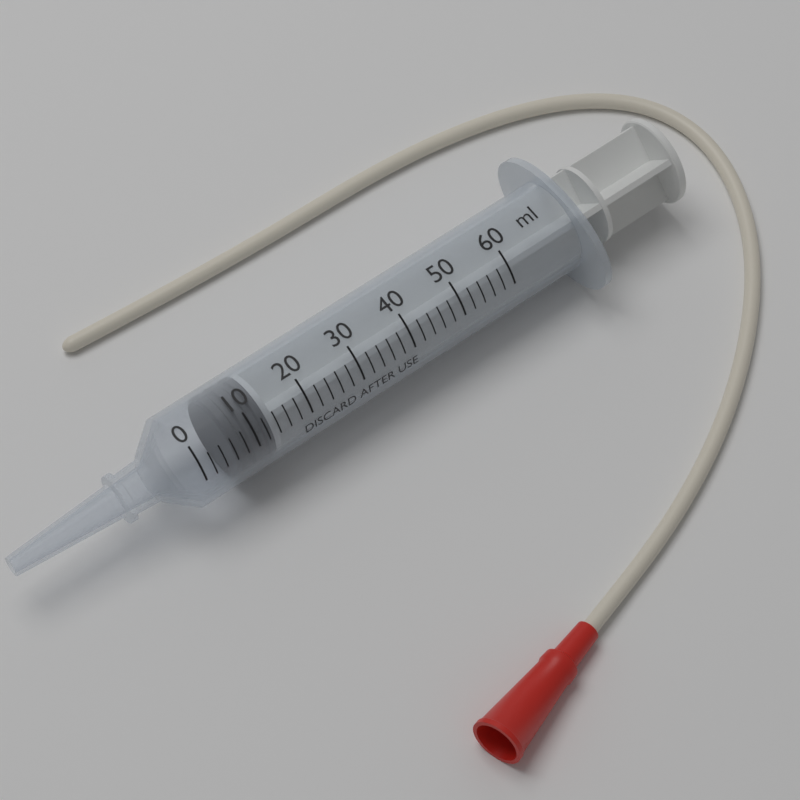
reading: 6 ml
